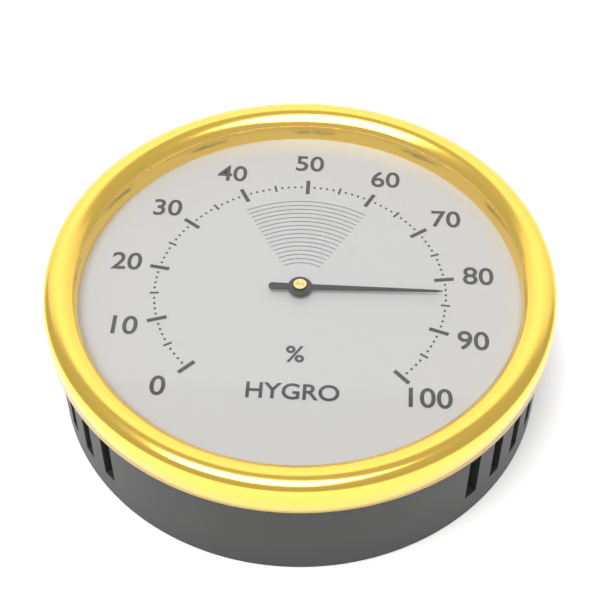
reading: 83 %
